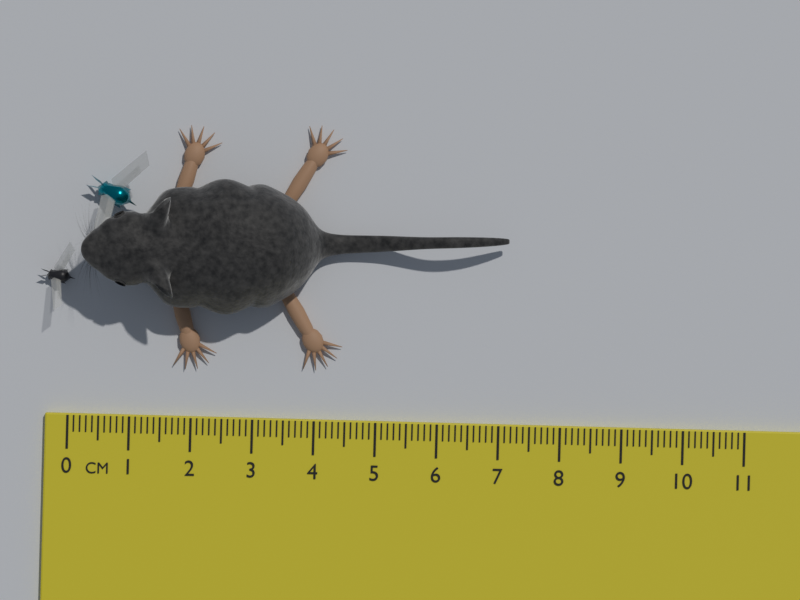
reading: 7.1 cm
